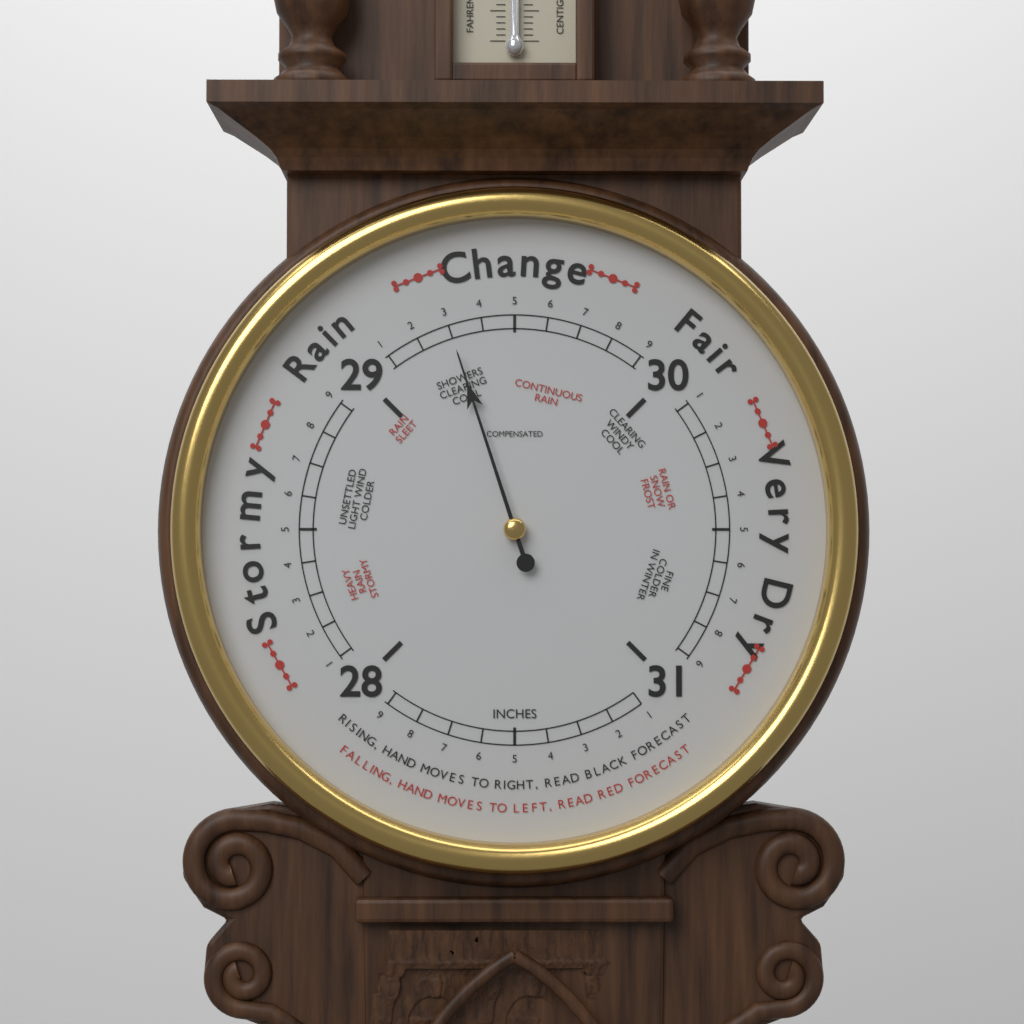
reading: 29.3 inHg
